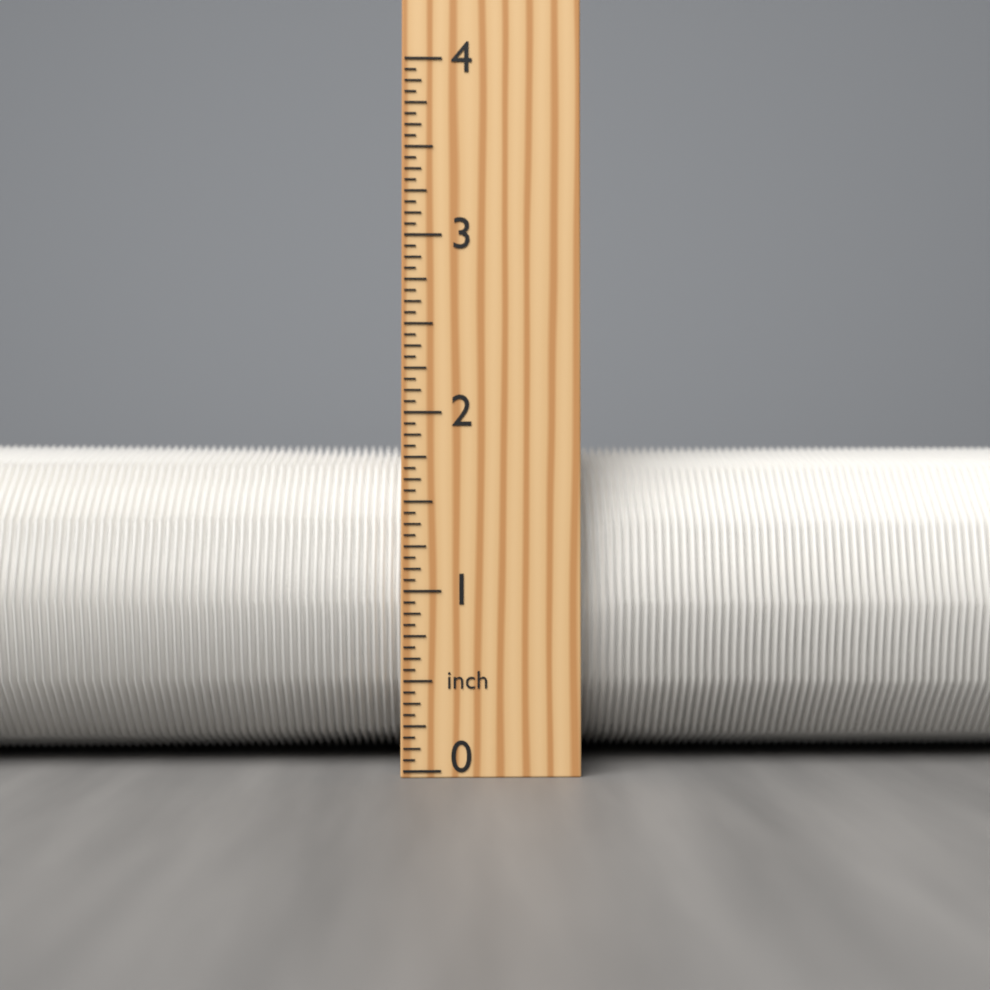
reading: 1.8750 inch
